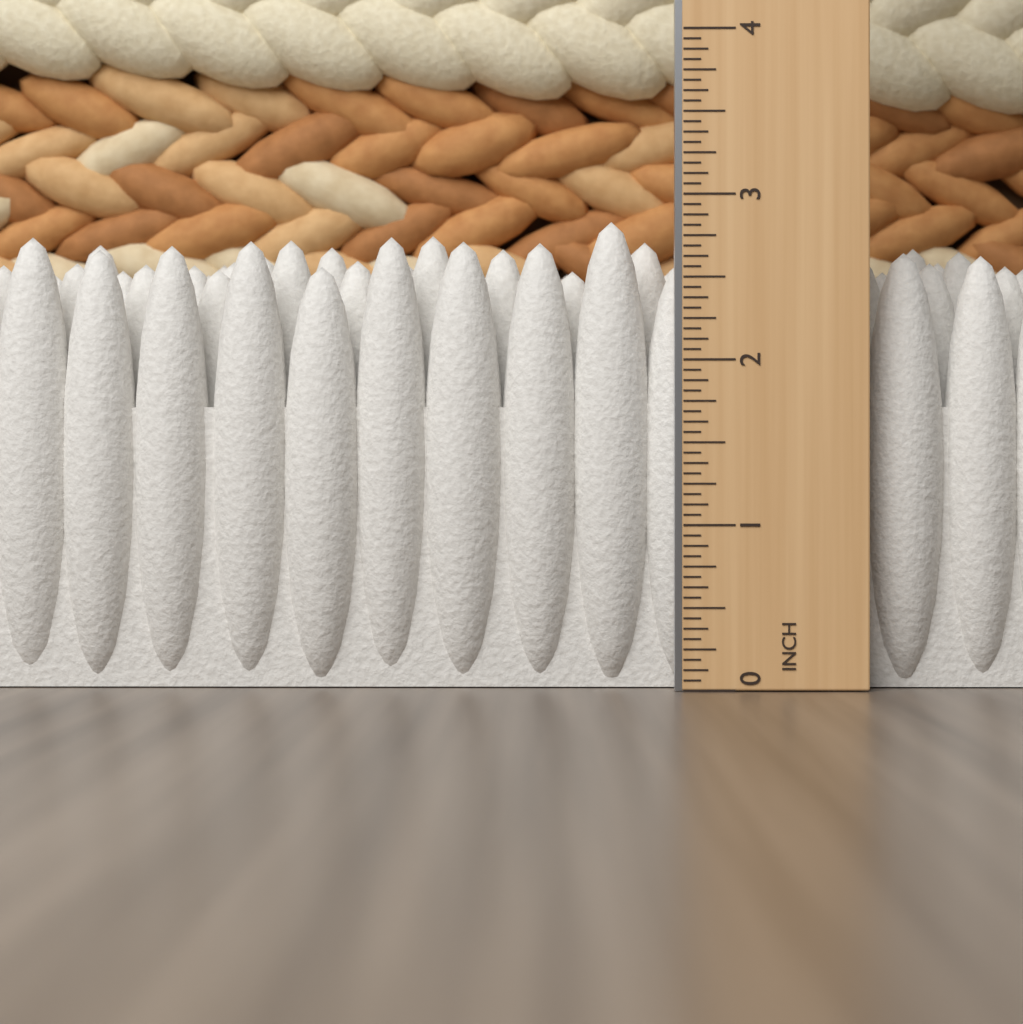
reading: 2.8750 in
